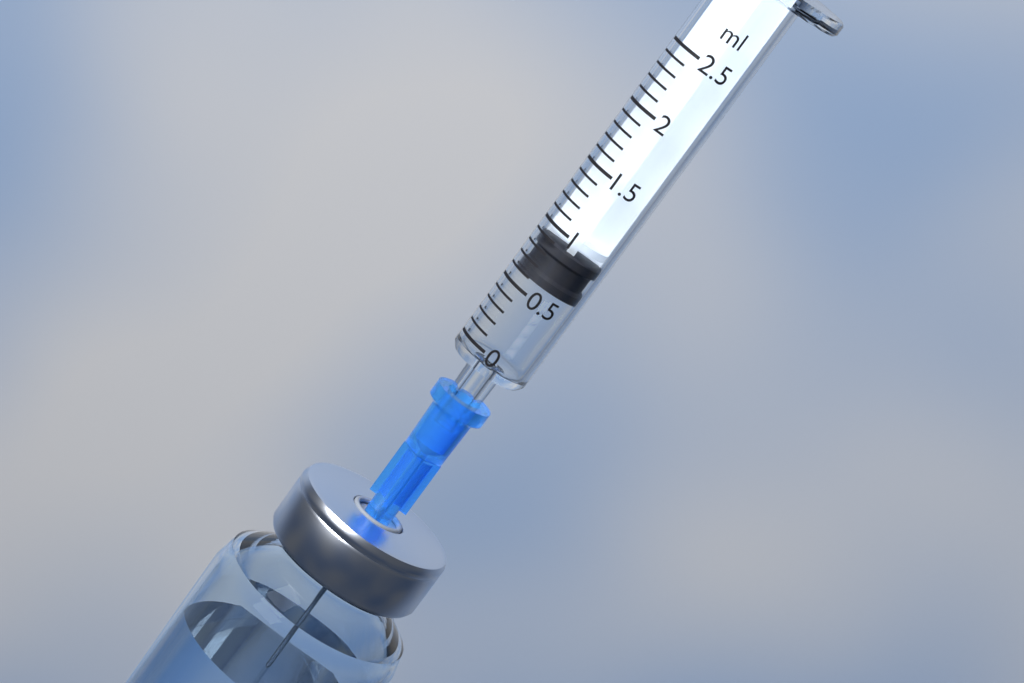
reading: 0.6 ml
